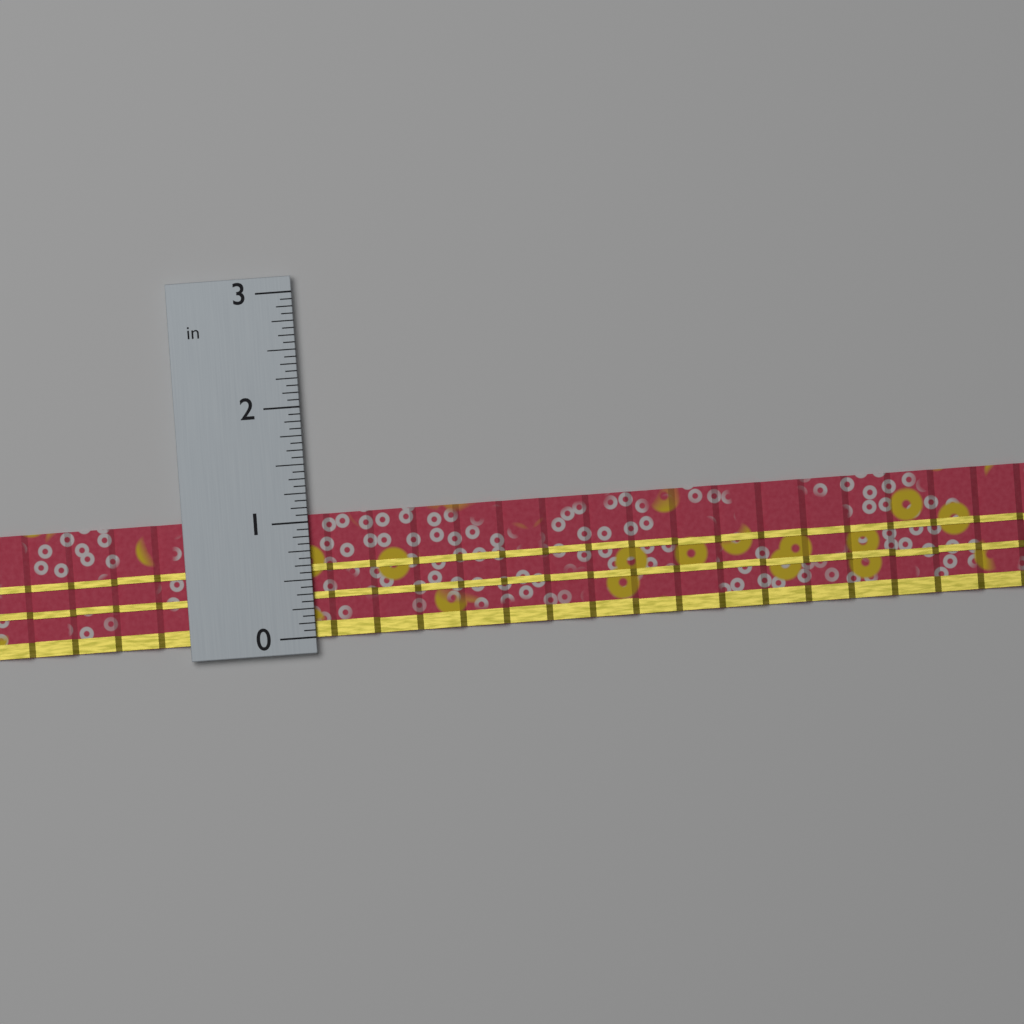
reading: 1.0625 in
